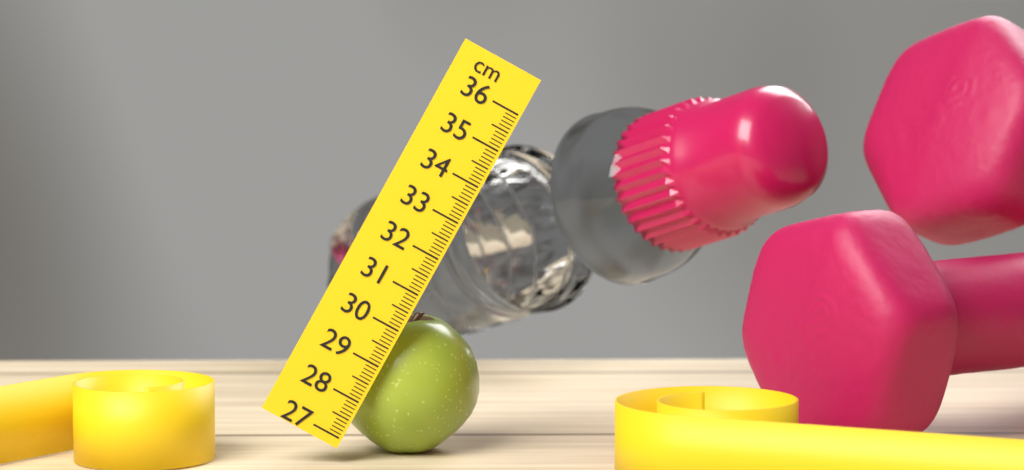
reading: 30.5 cm
